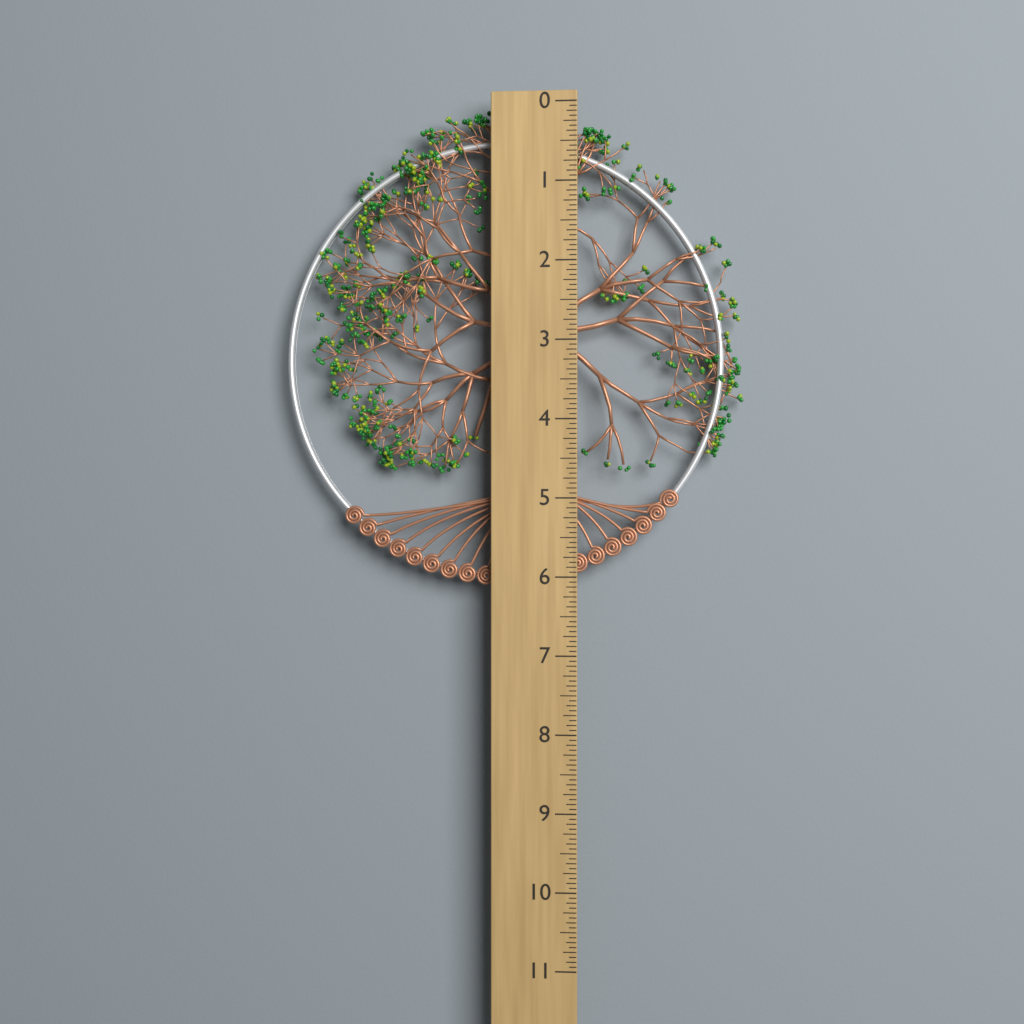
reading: 6.1250 (no unit)
